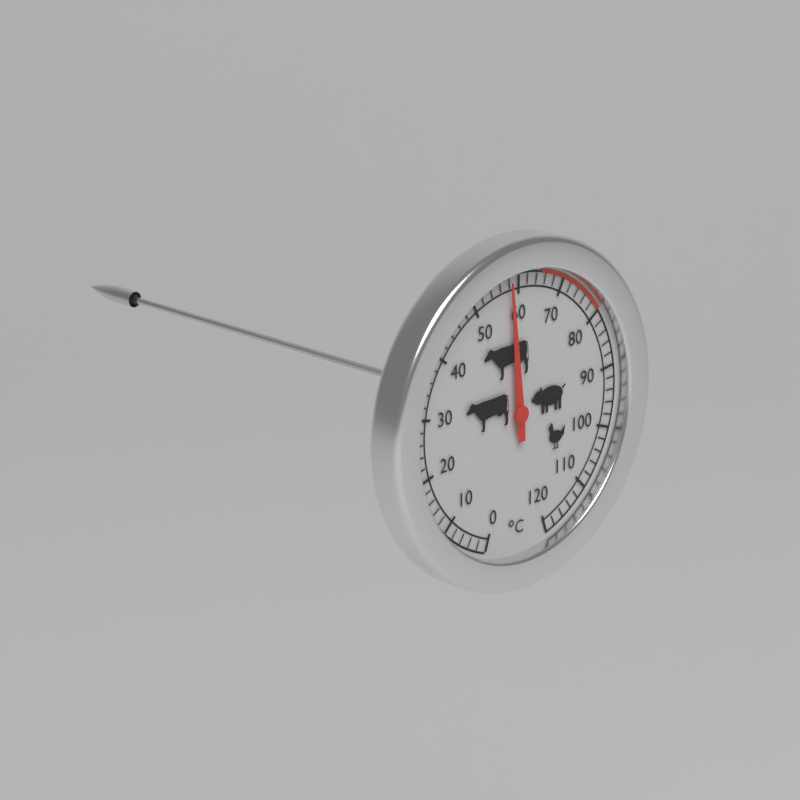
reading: 58 °C
